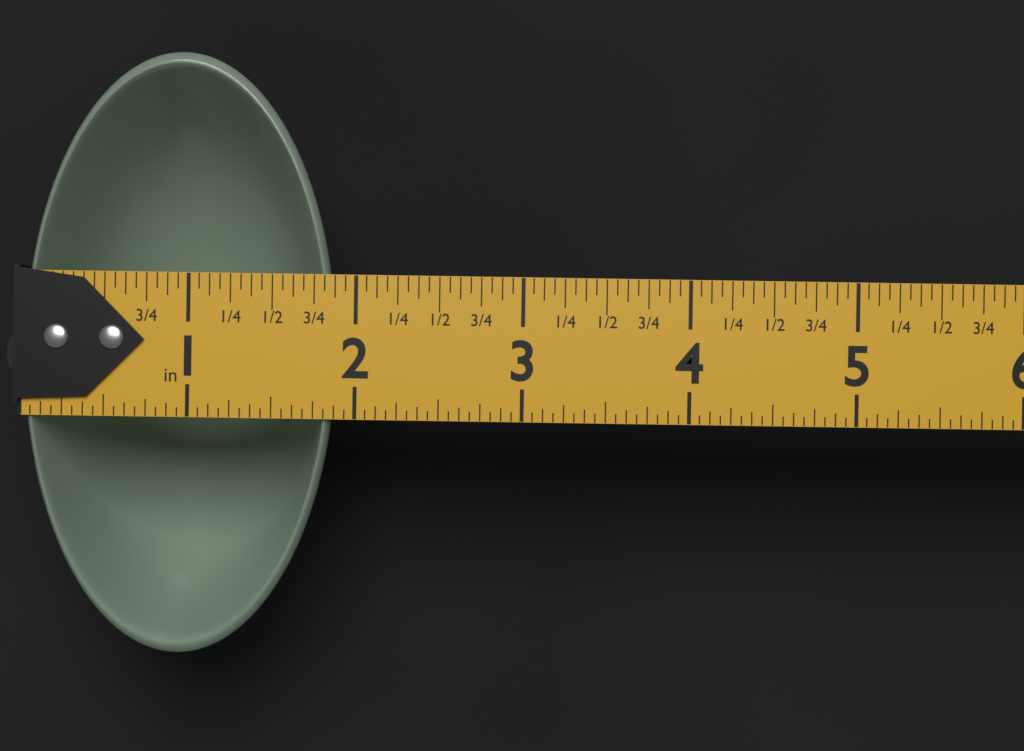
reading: 1.8750 in
